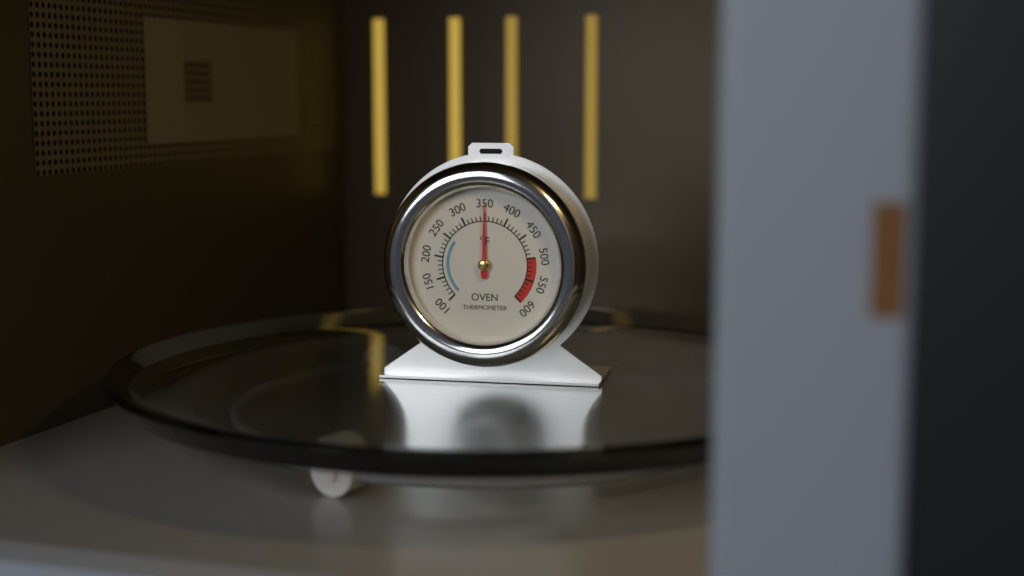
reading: 350 °F
